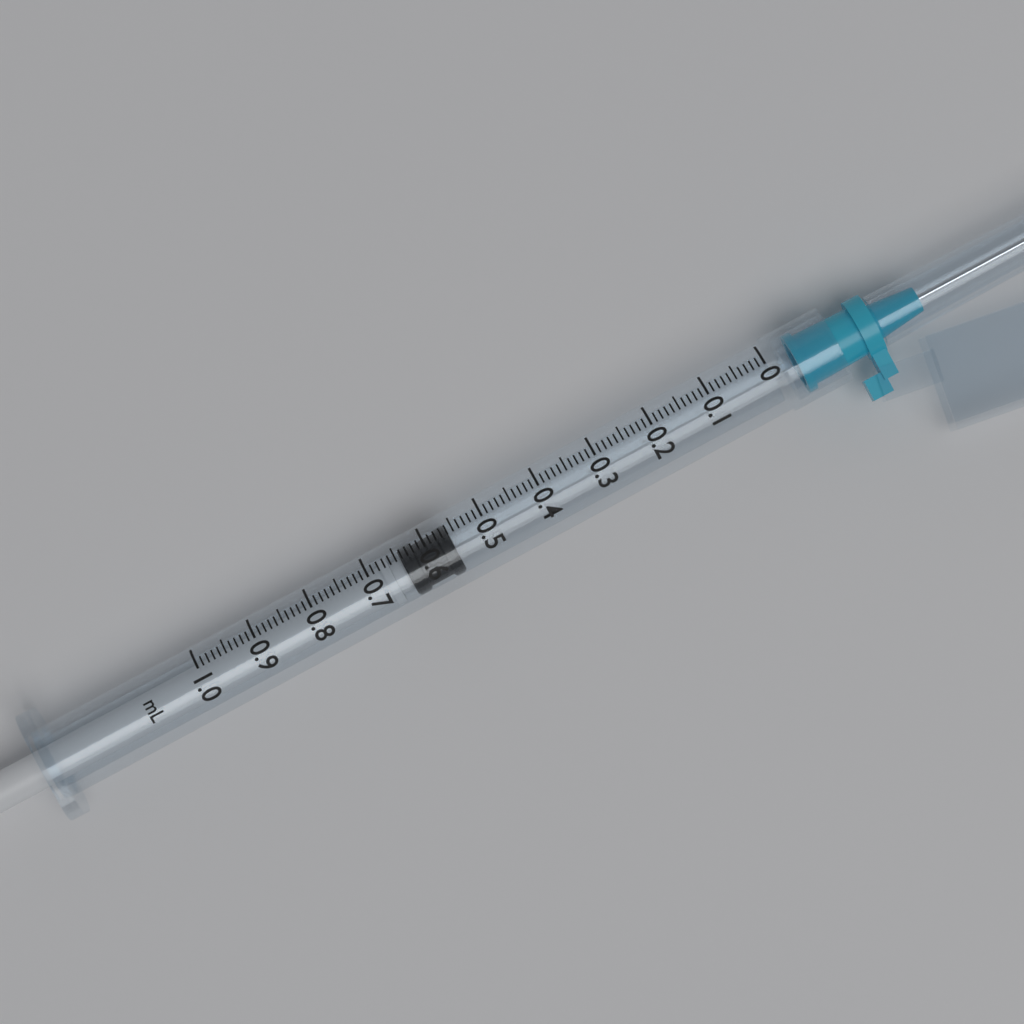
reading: 0.56 ml
